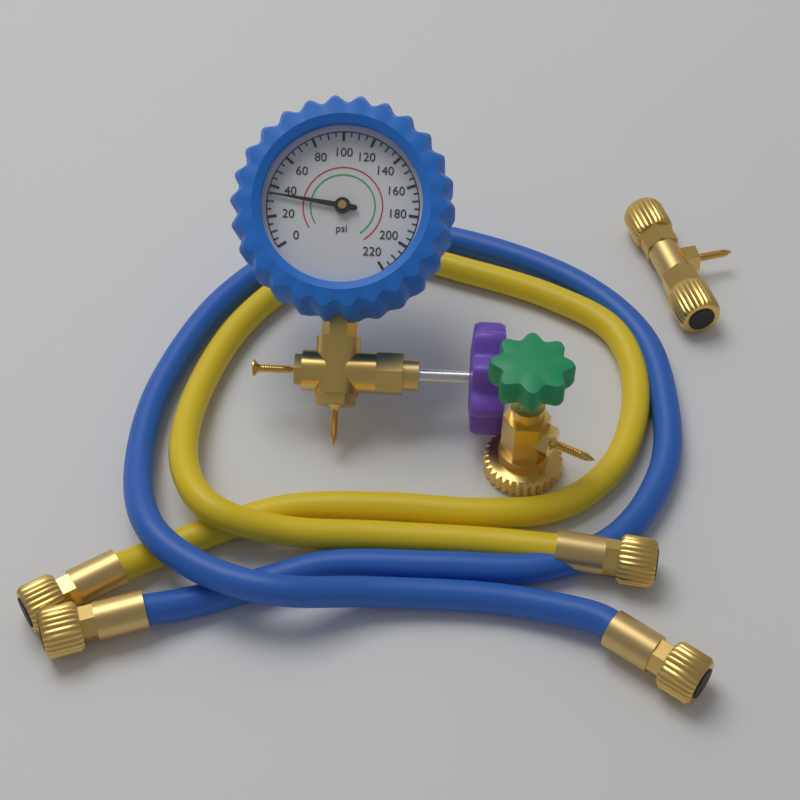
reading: 35 psi
